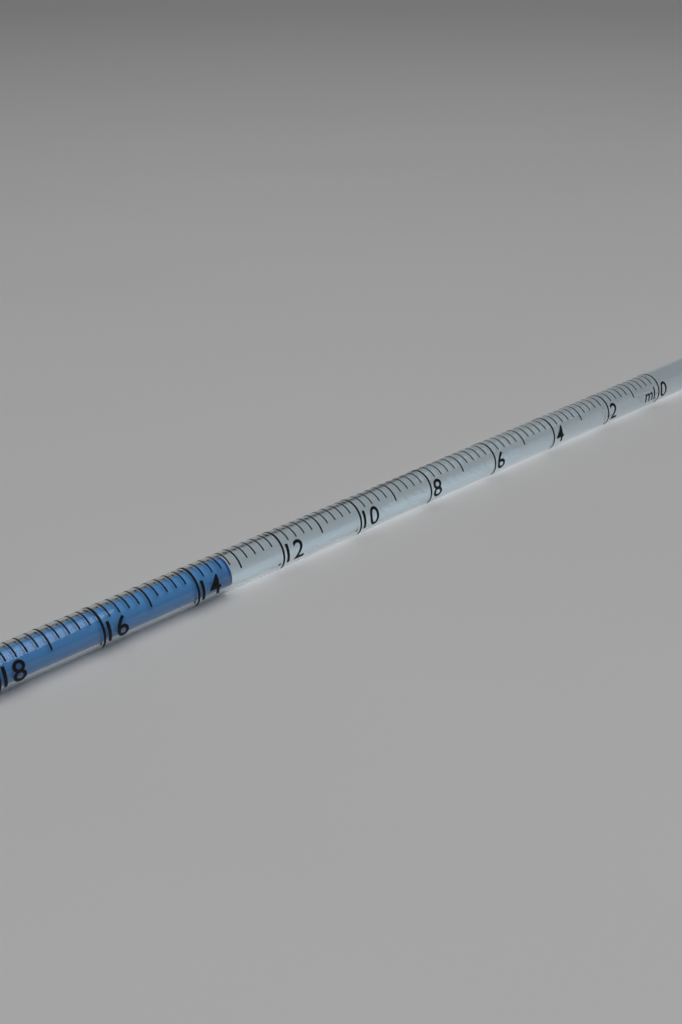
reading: 13.2 ml
